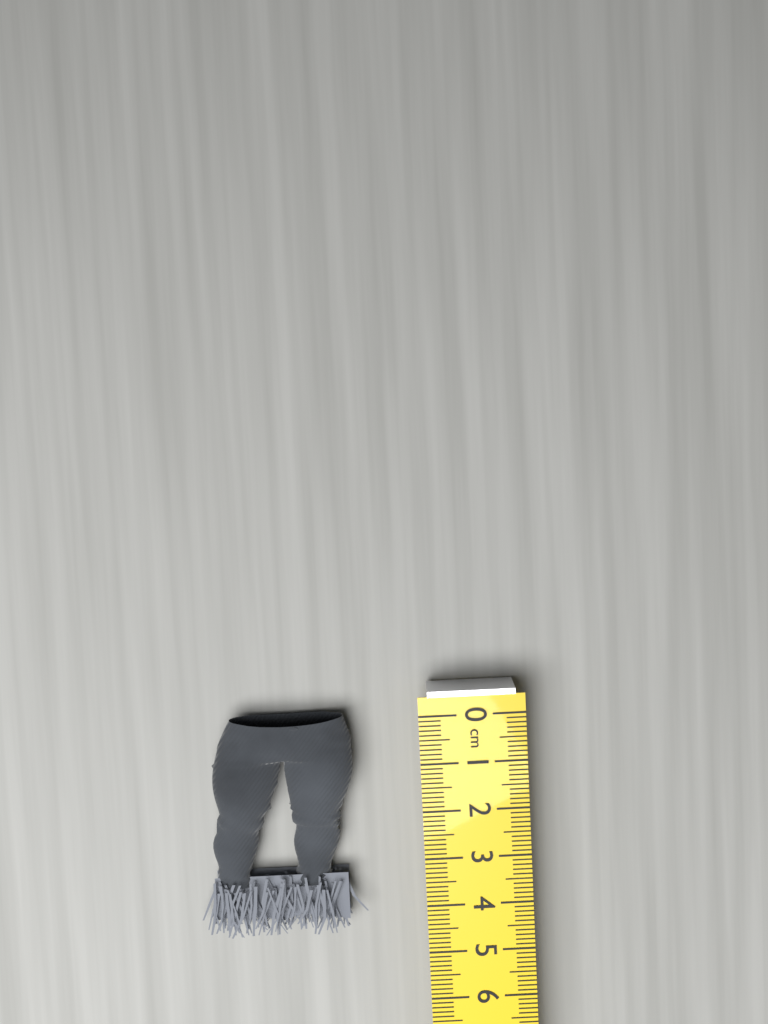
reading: 4.6 cm
